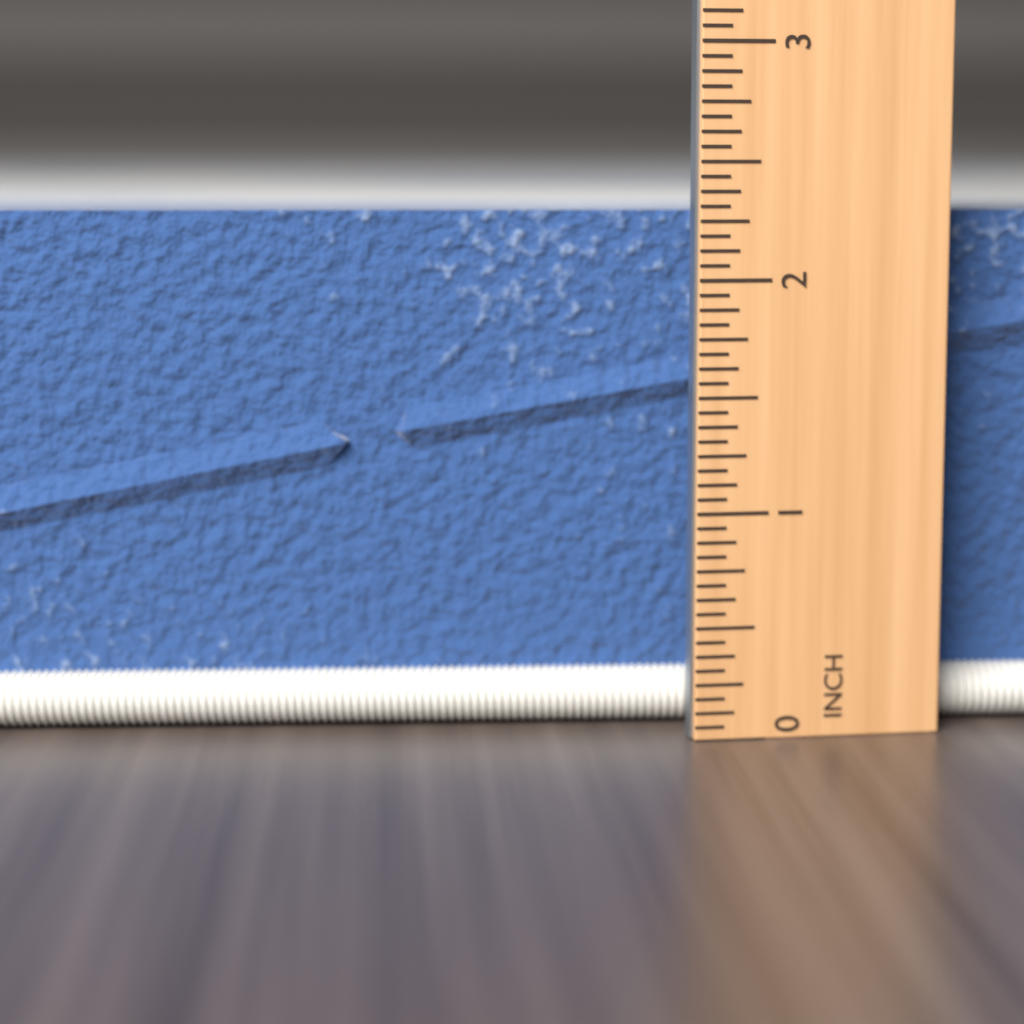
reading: 2.3125 in
